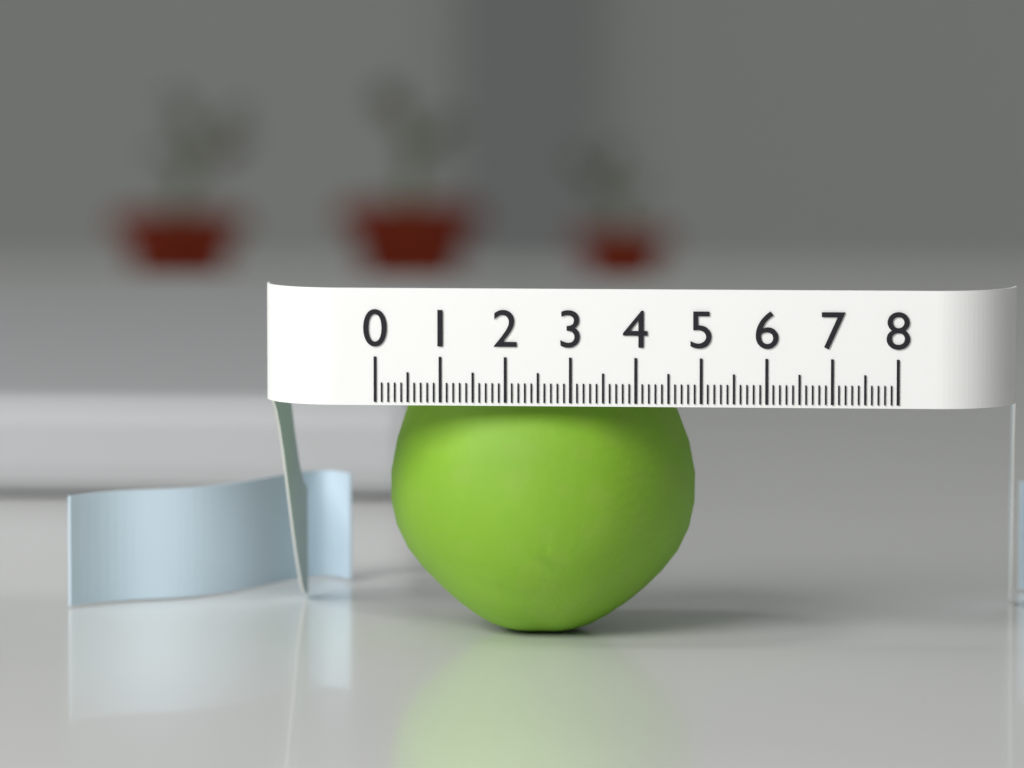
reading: 4.8 (no unit)
